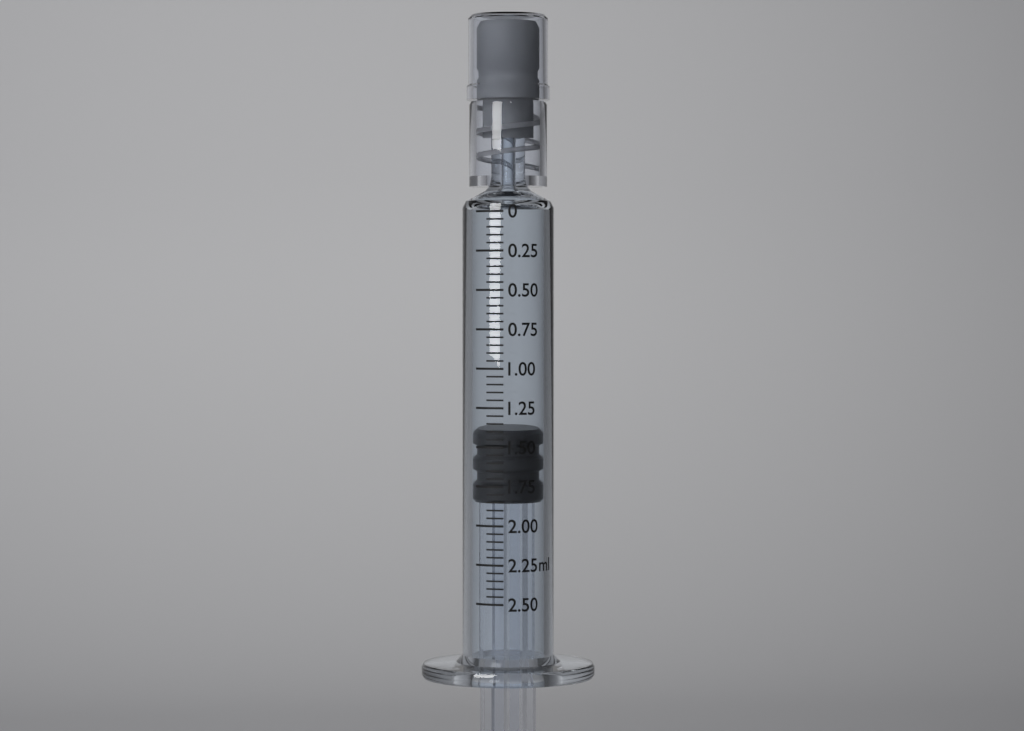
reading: 1.40 ml
